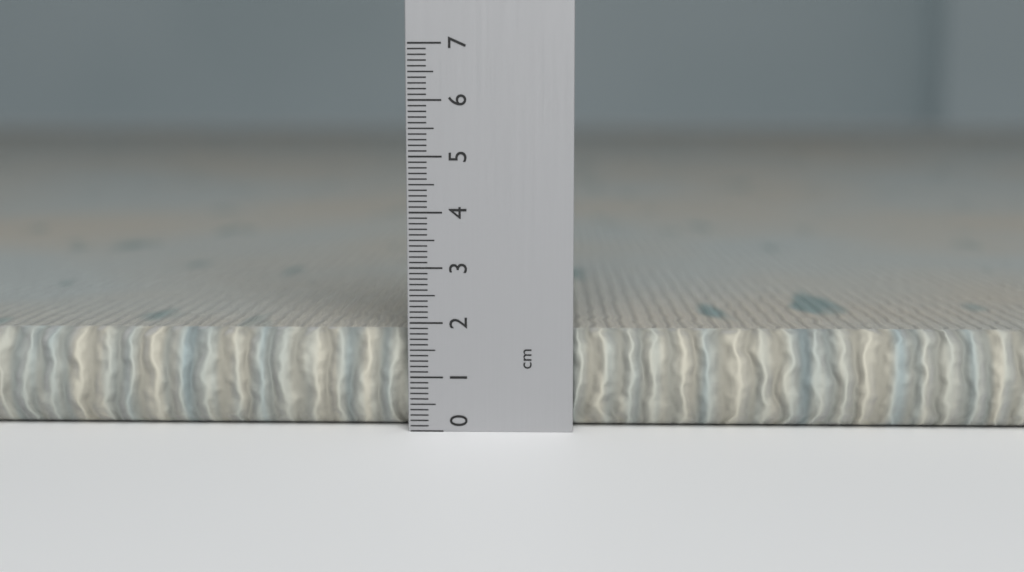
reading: 1.8 cm
